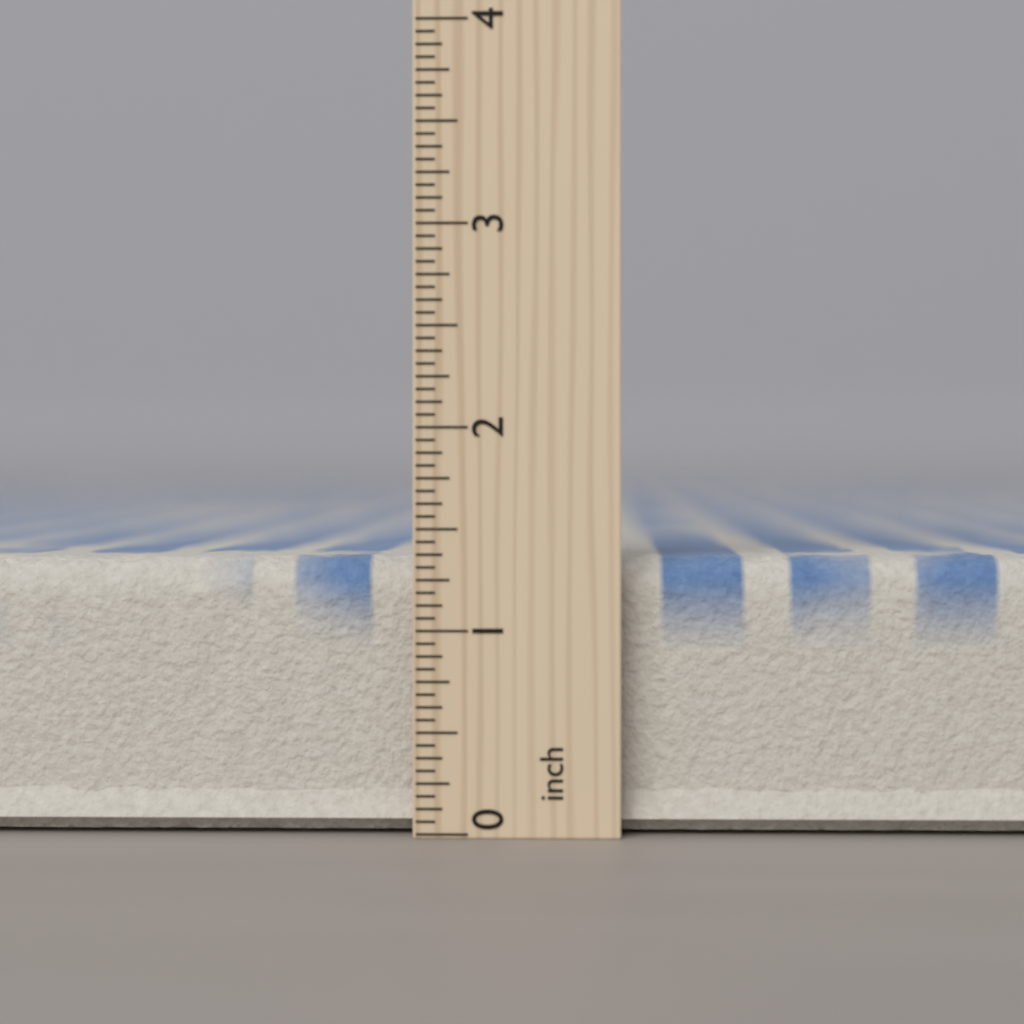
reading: 1.4375 inch
